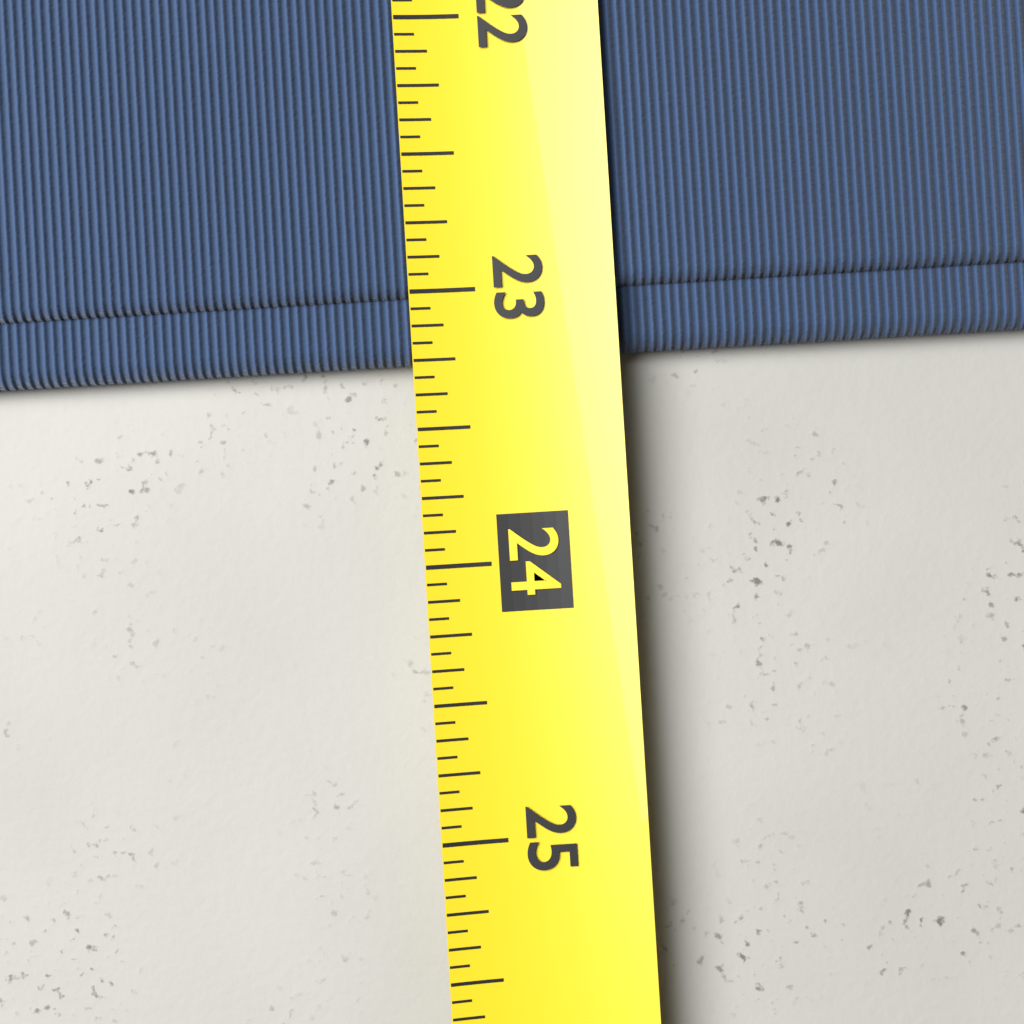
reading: 23.2500 (no unit)
